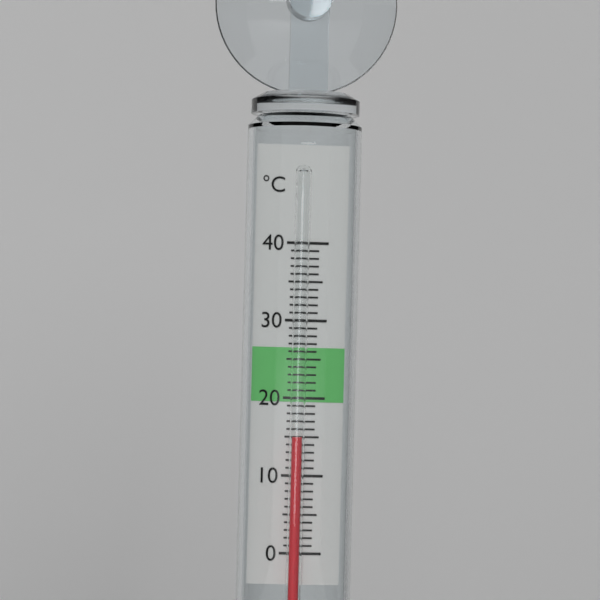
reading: 15 °C
